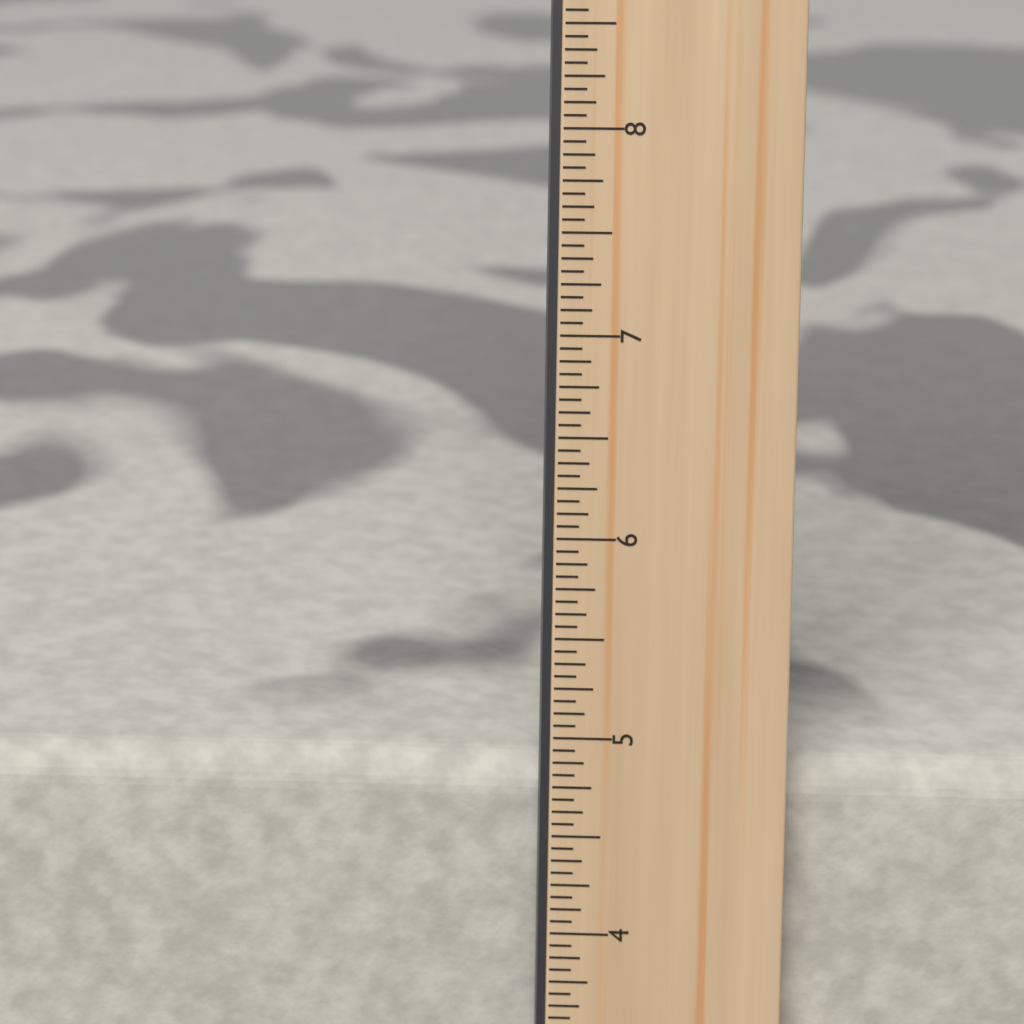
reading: 4.8125 in
